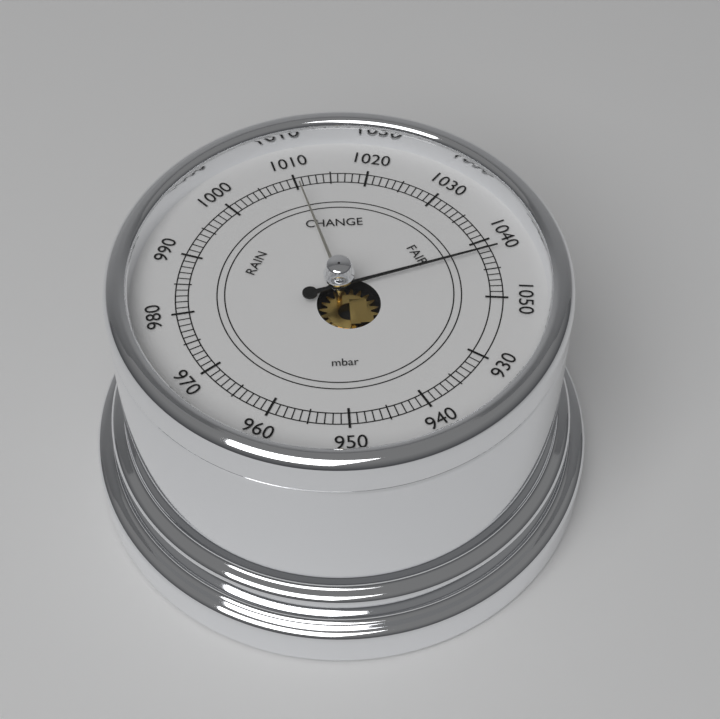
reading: 1042 mbar
